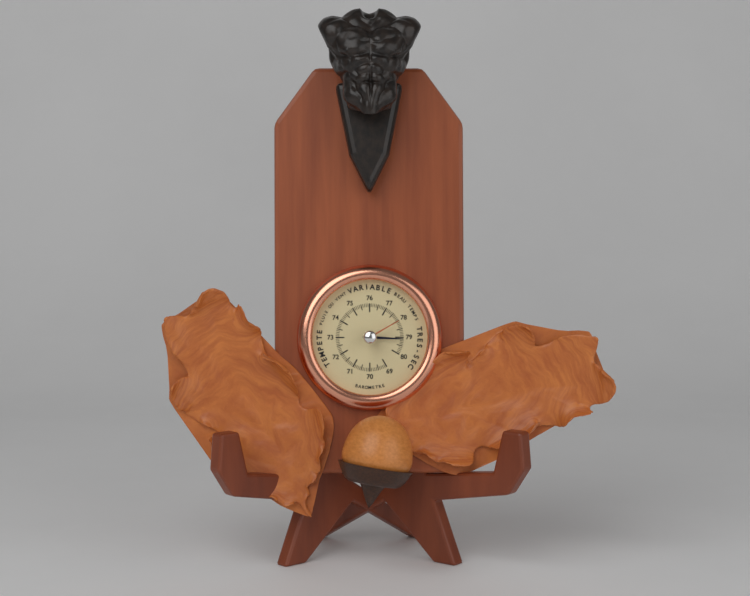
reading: 79.1 (no unit)
